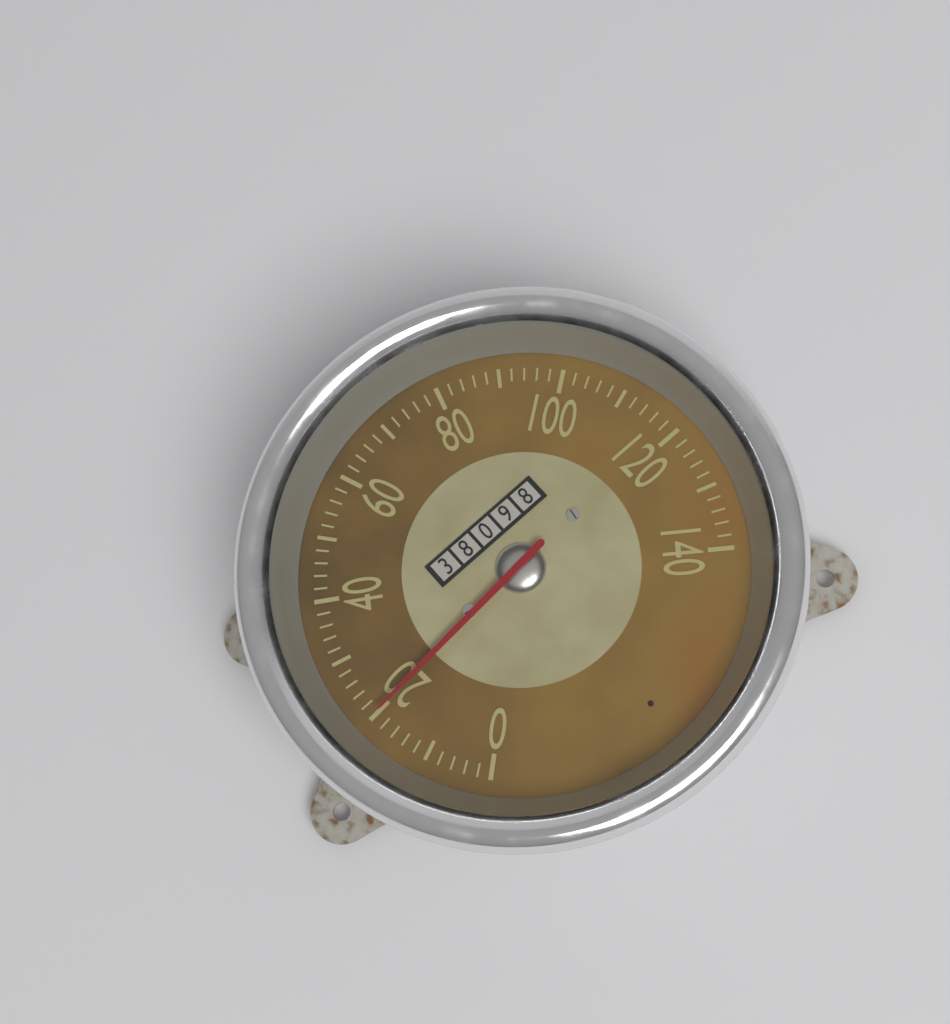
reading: 20 (no unit)
